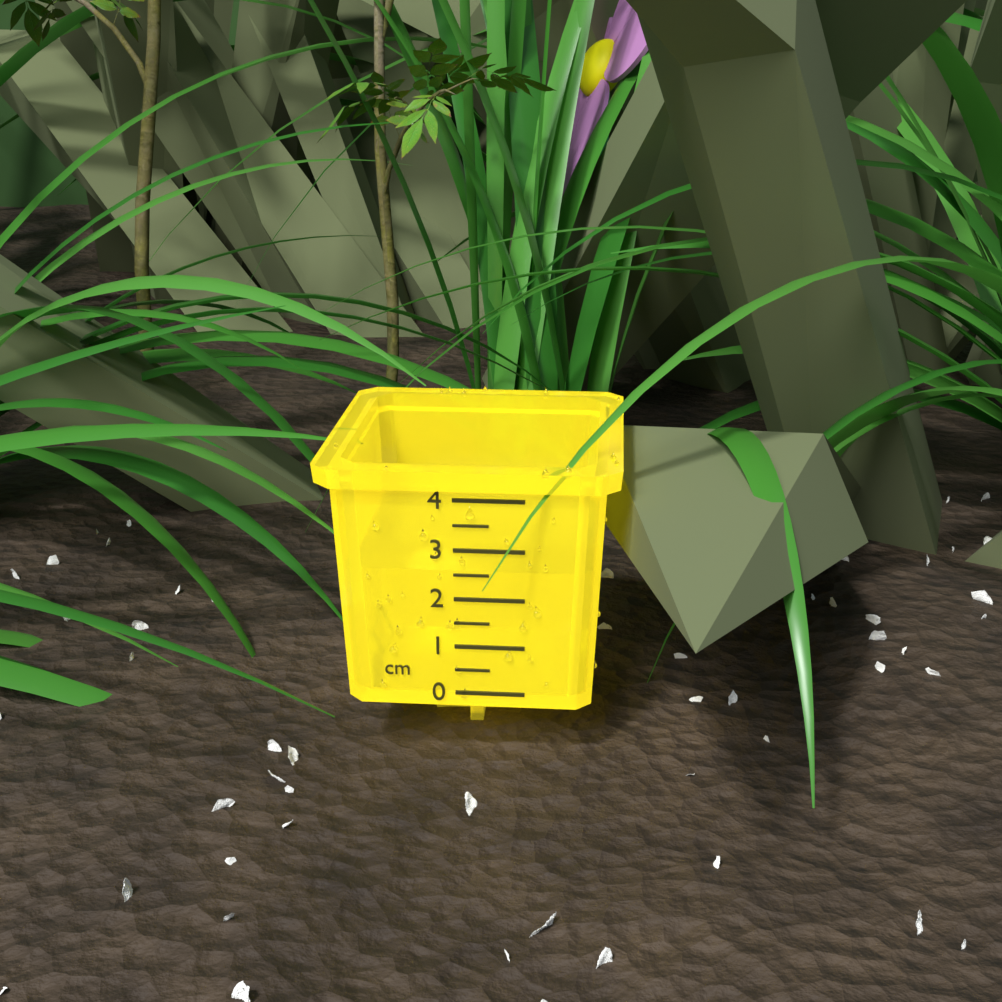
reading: 2.5 cm
